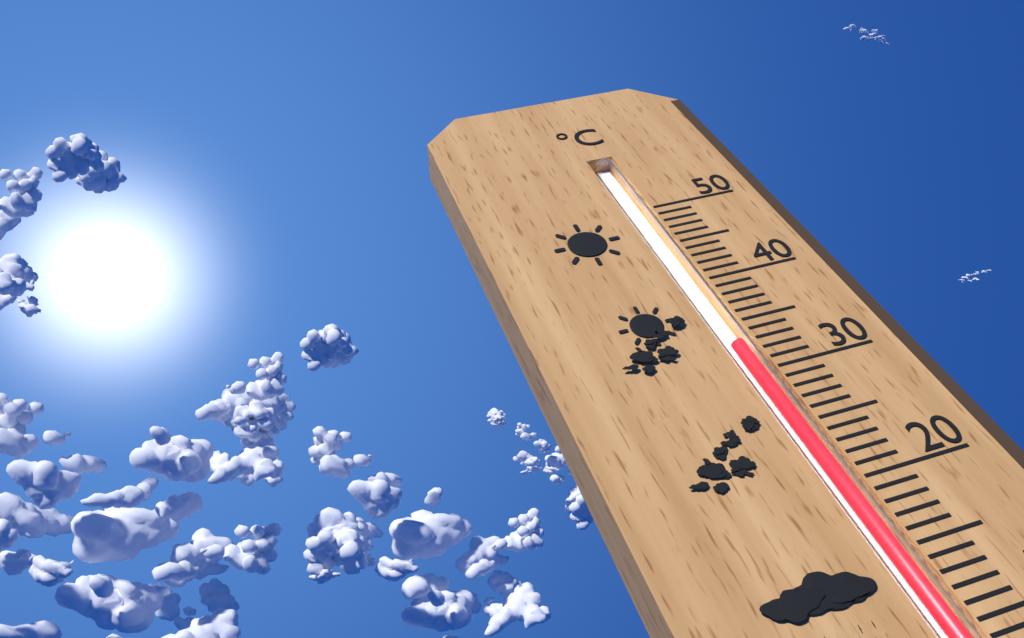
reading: 33 °C
